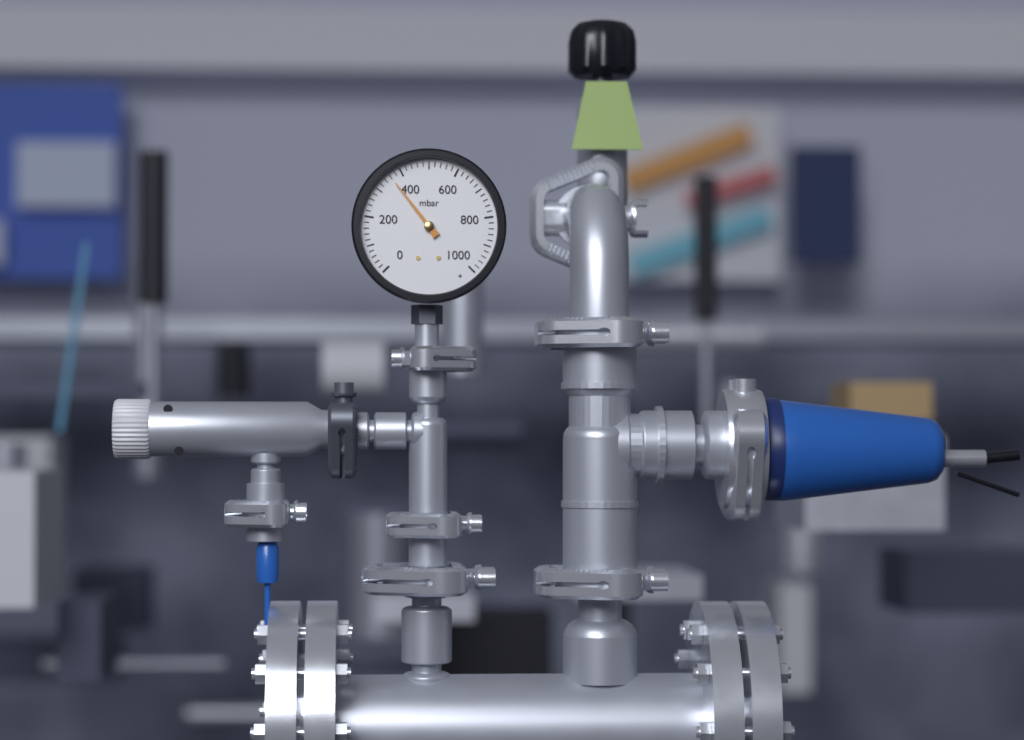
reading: 360 mbar
